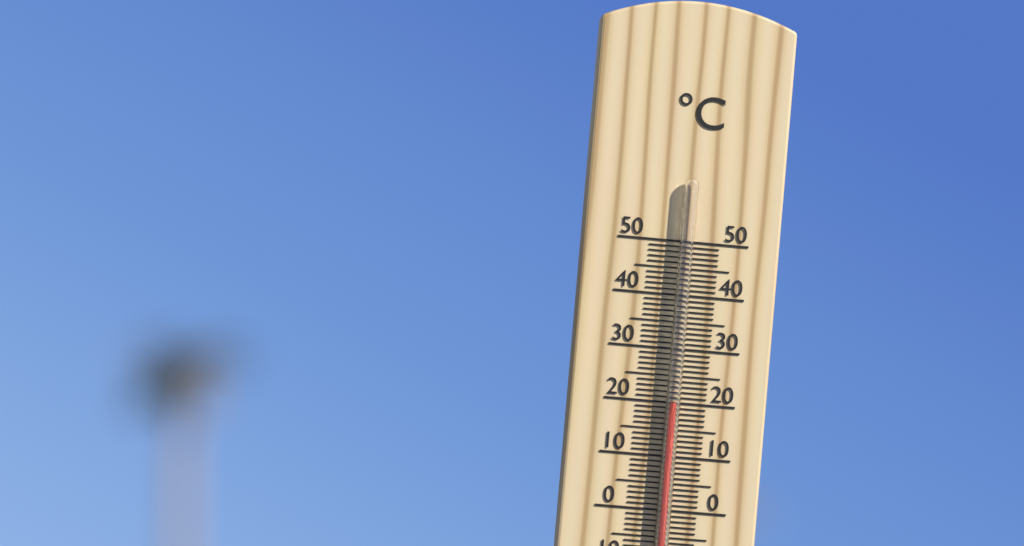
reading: 20 °C
